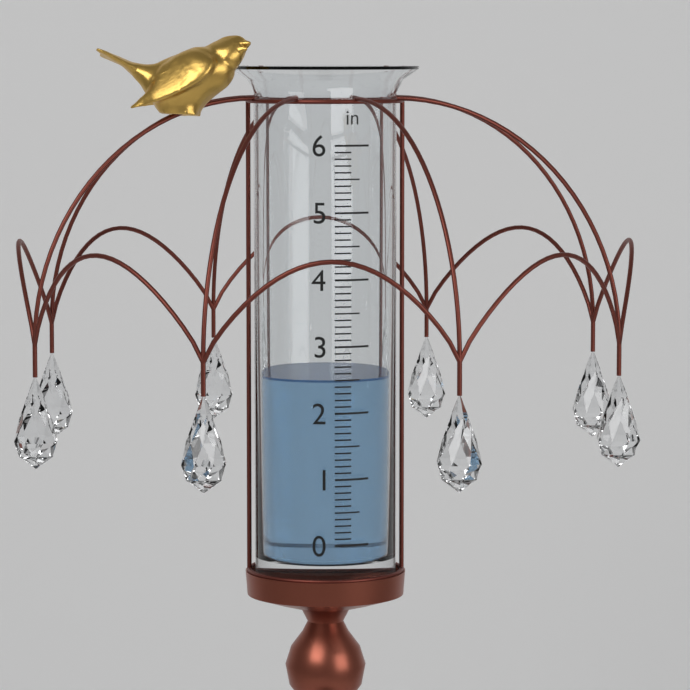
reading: 2.5 in
